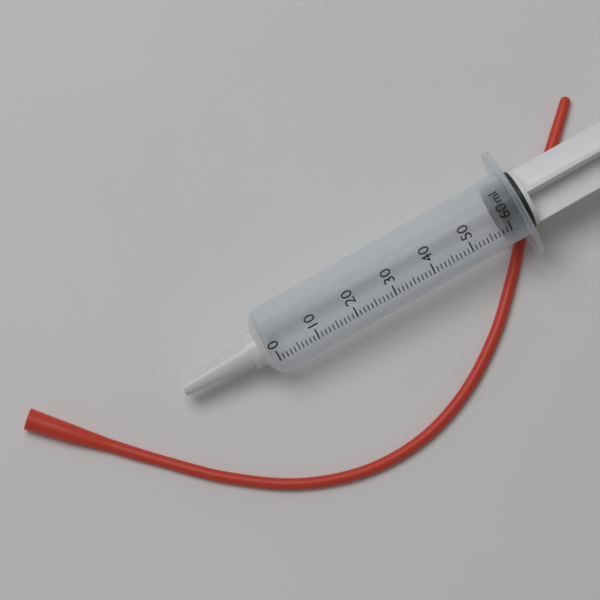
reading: 59 ml
